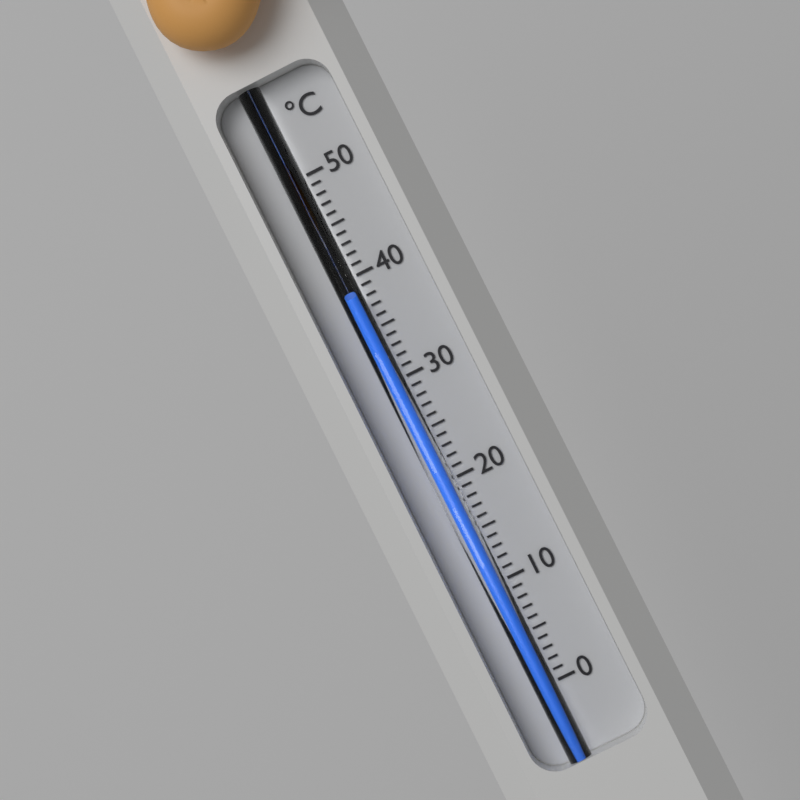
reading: 38 °C
